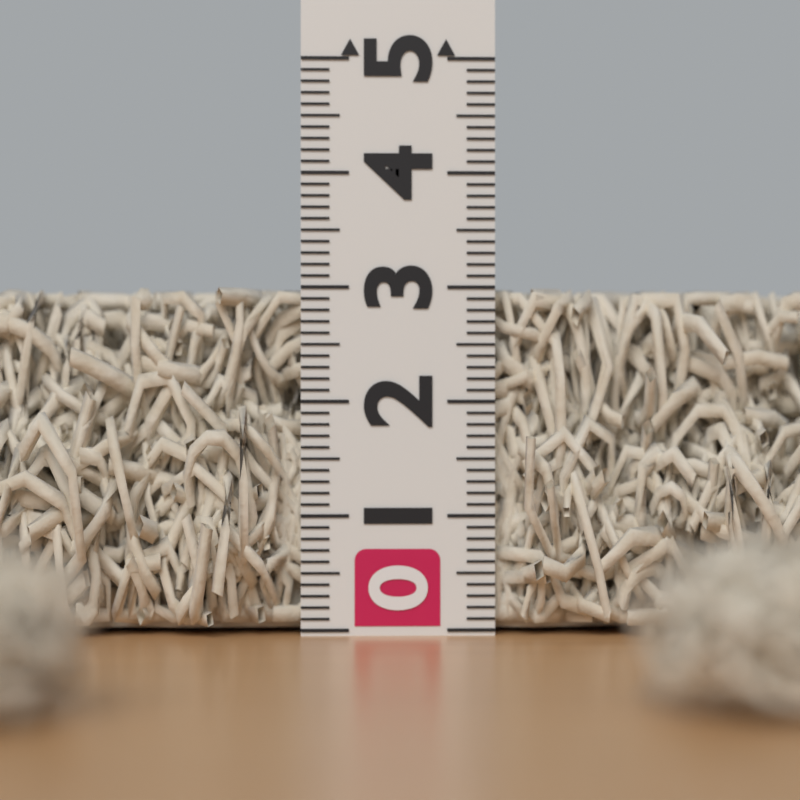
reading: 3.0 (no unit)
